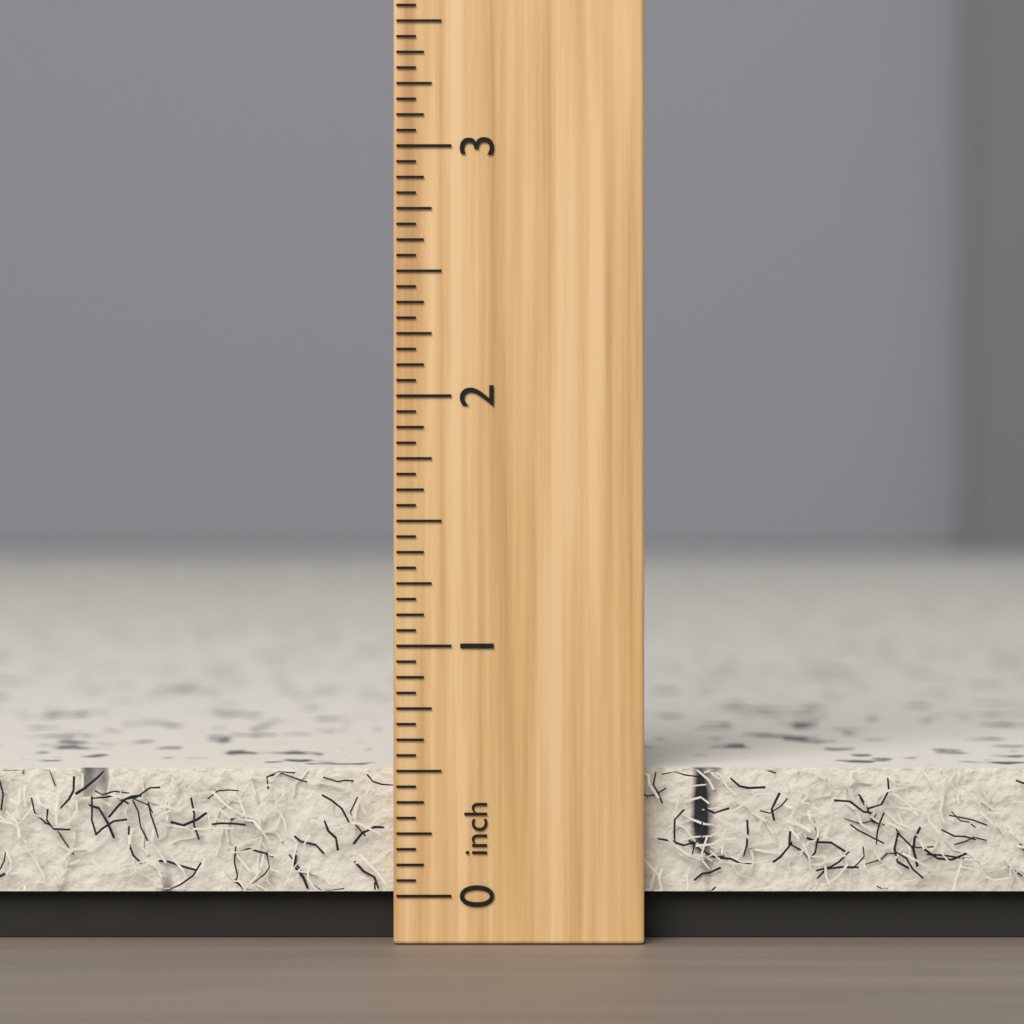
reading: 0.5000 inch
